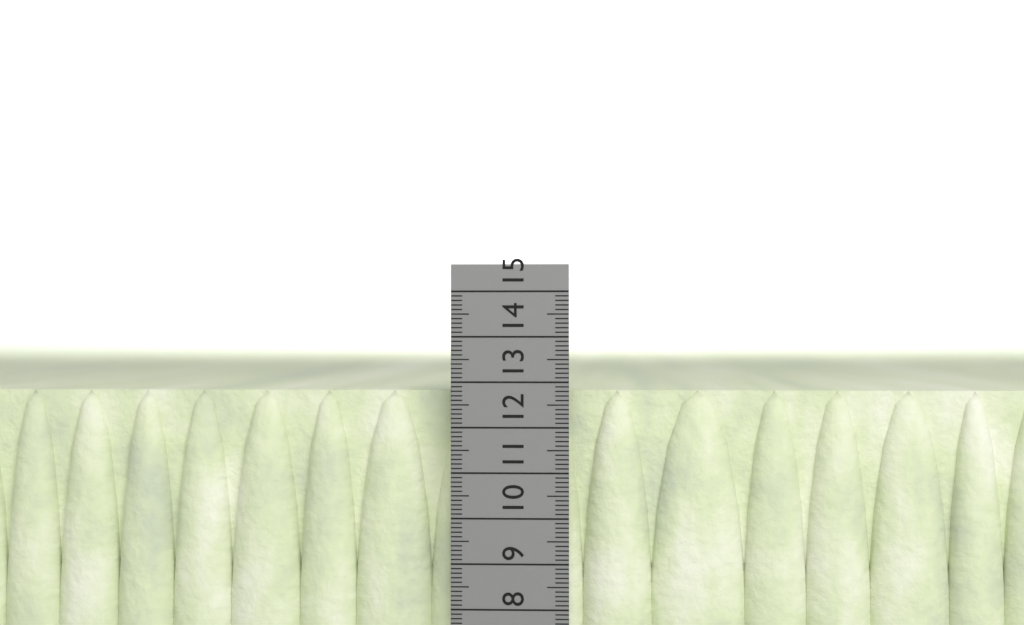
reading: 12.8 cm
